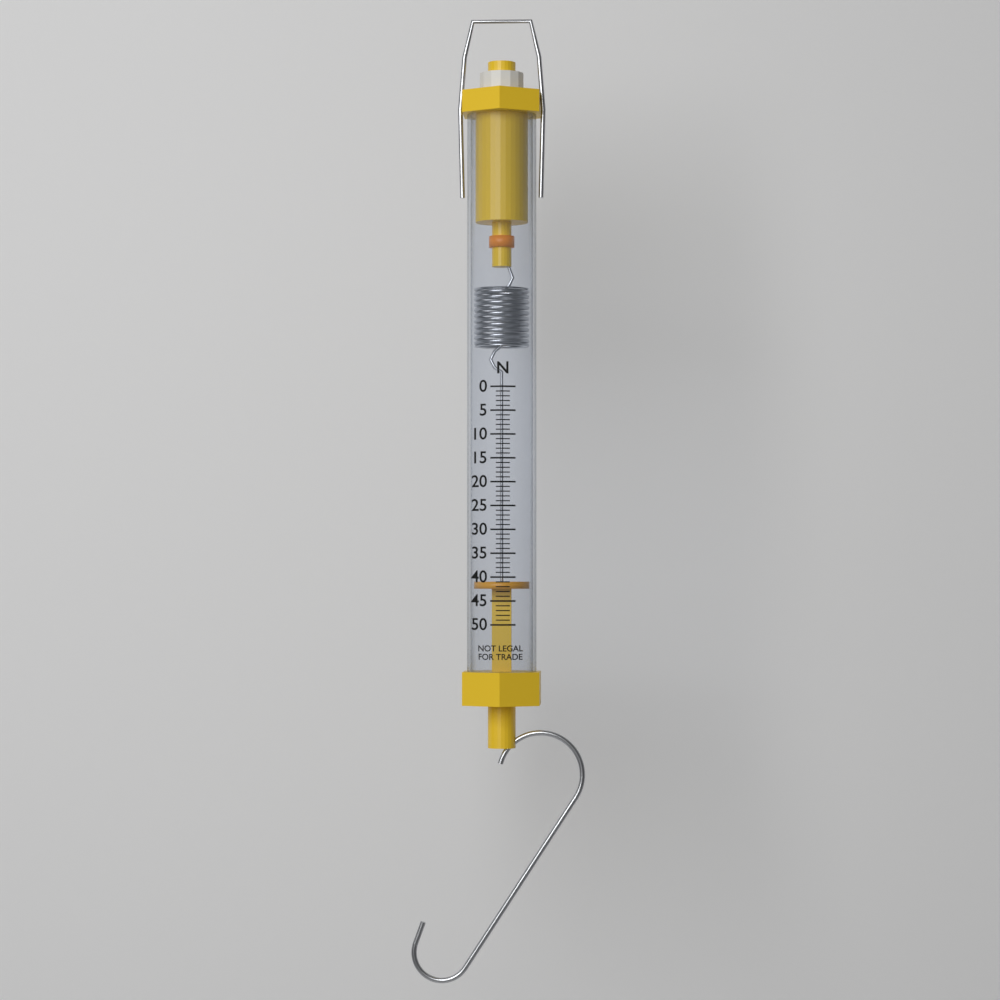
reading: 41 N
